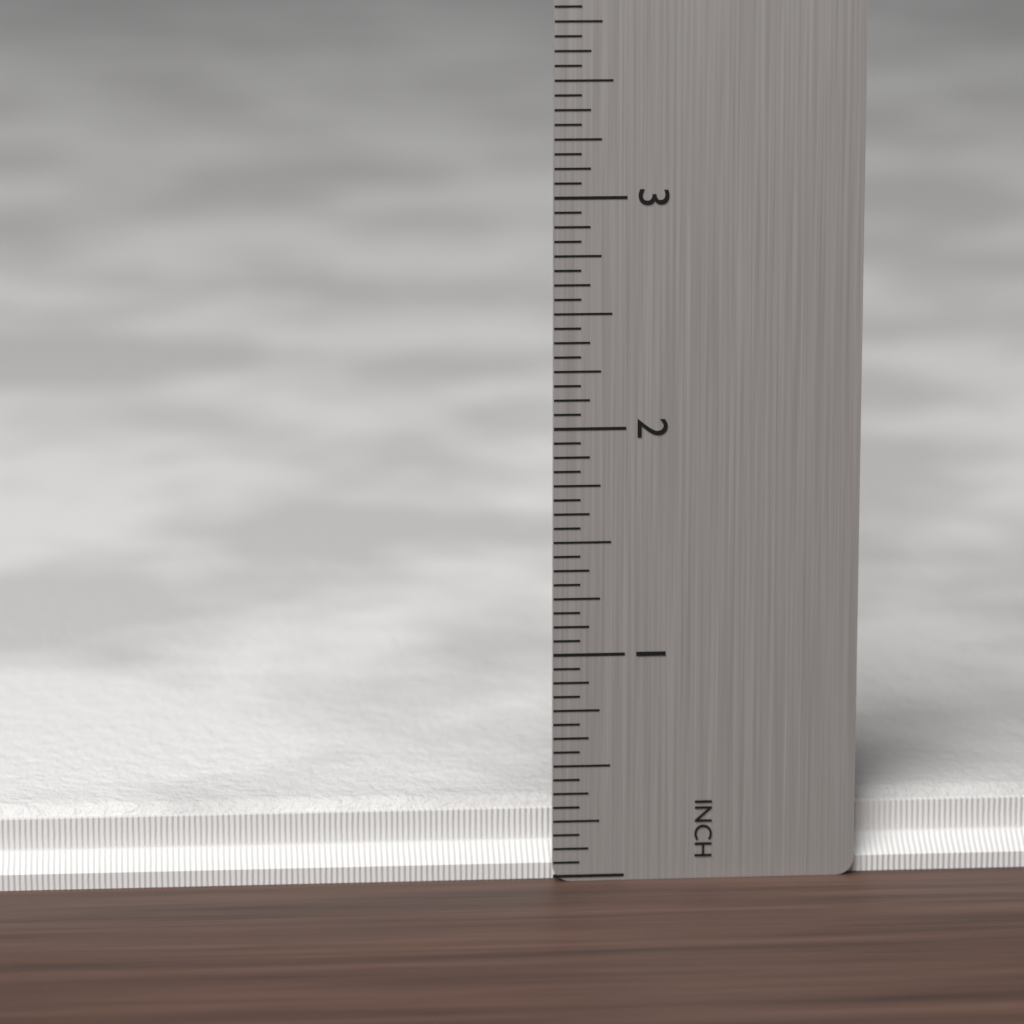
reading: 0.3125 in
